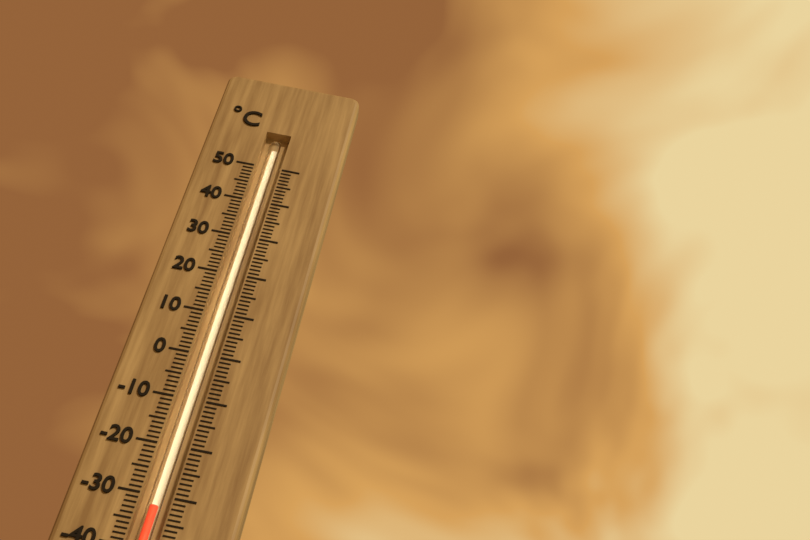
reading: -32 °C
